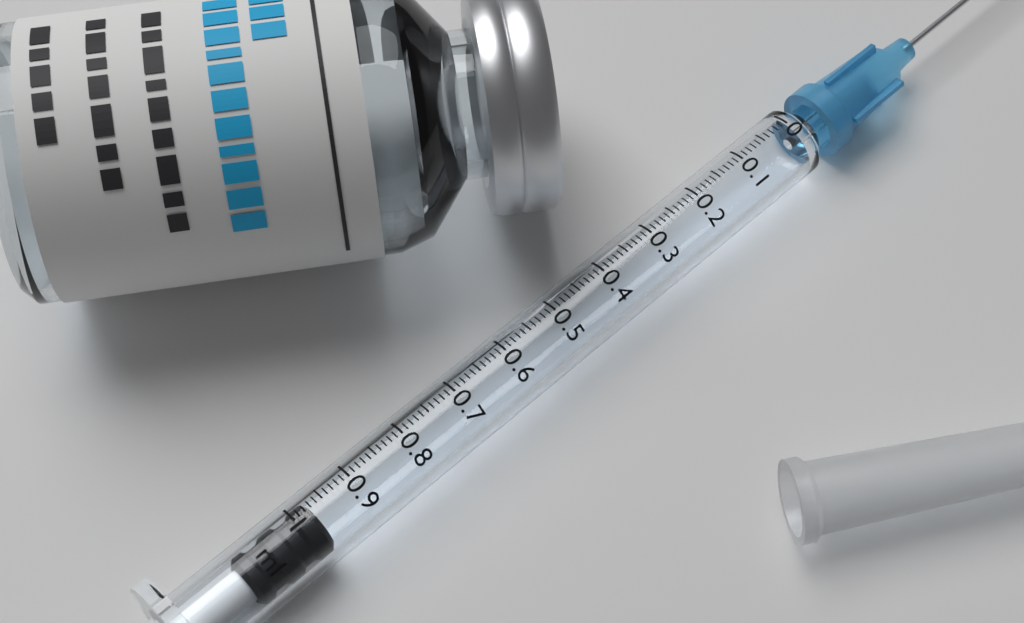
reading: 0.97 ml
